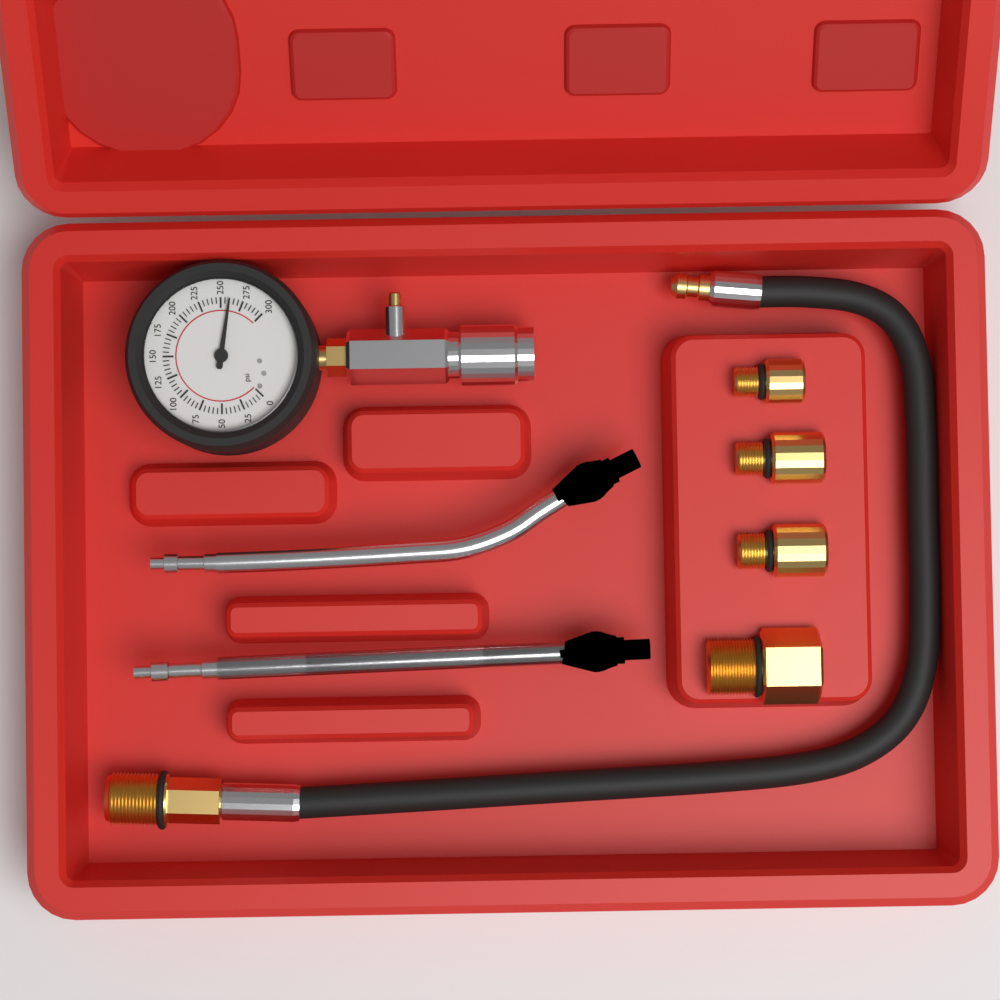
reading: 260 psi
